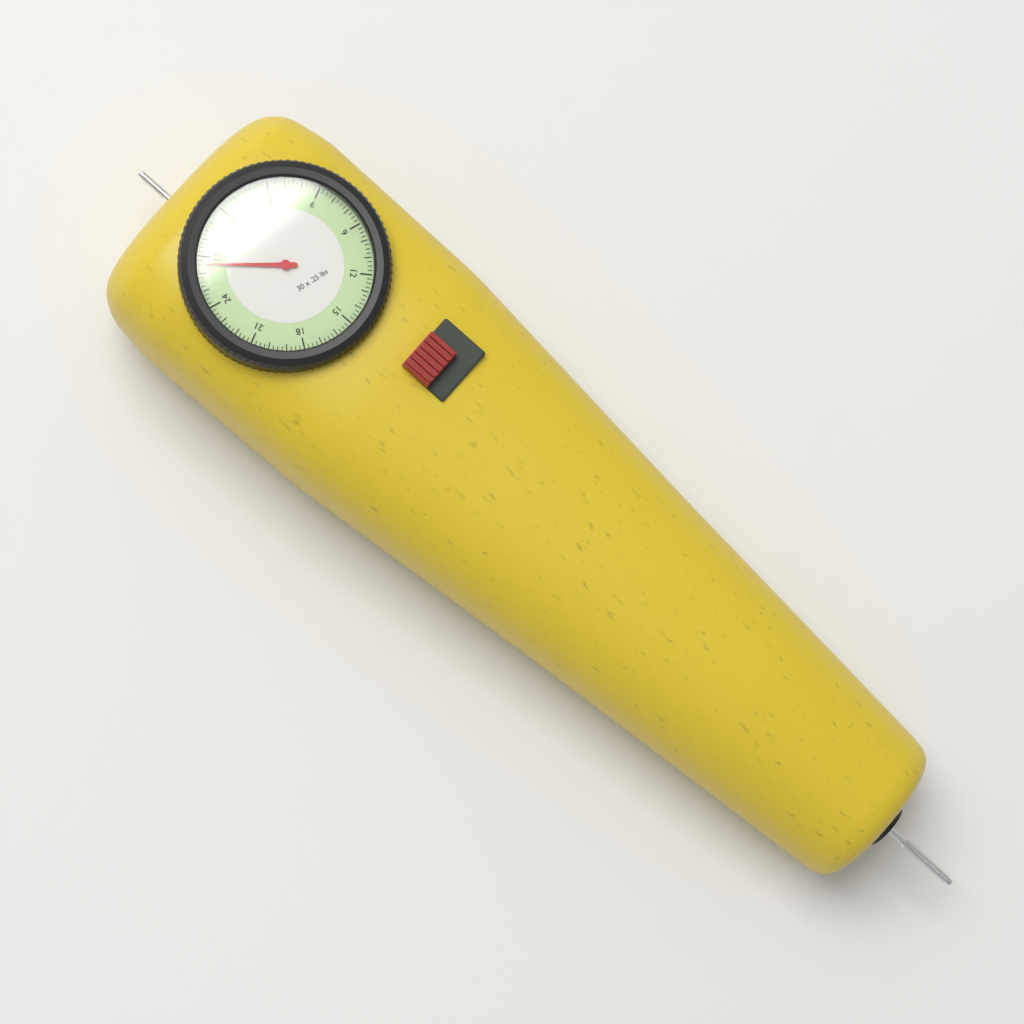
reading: 26.50 lbs
